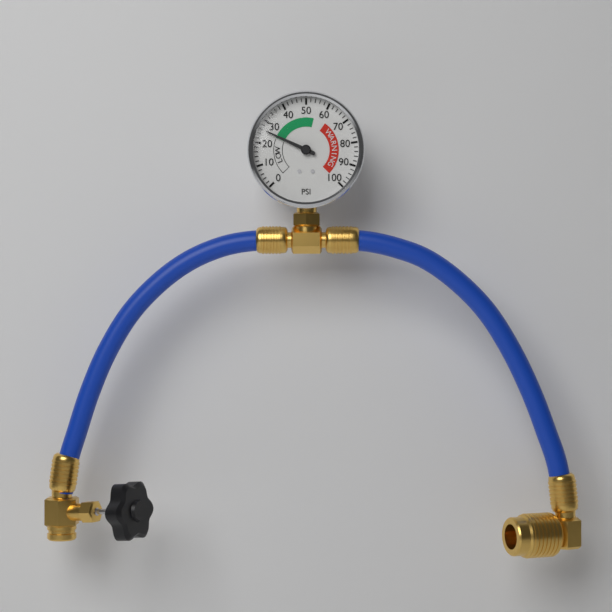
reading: 26 psi
